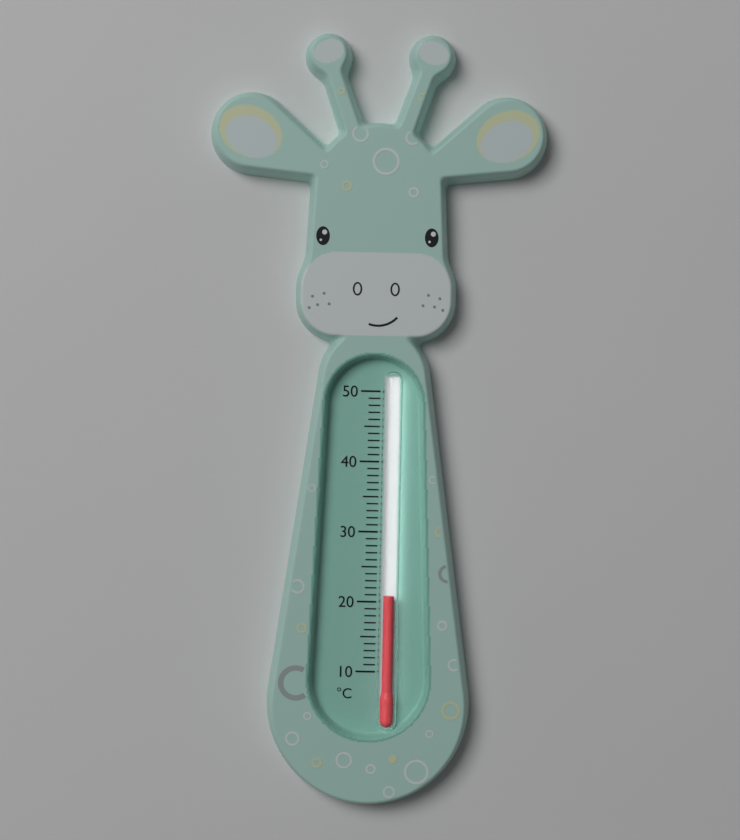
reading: 21 °C
